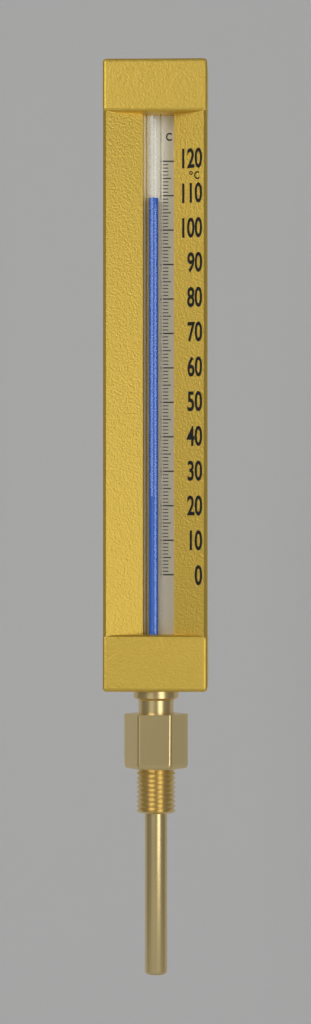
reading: 109 °C
